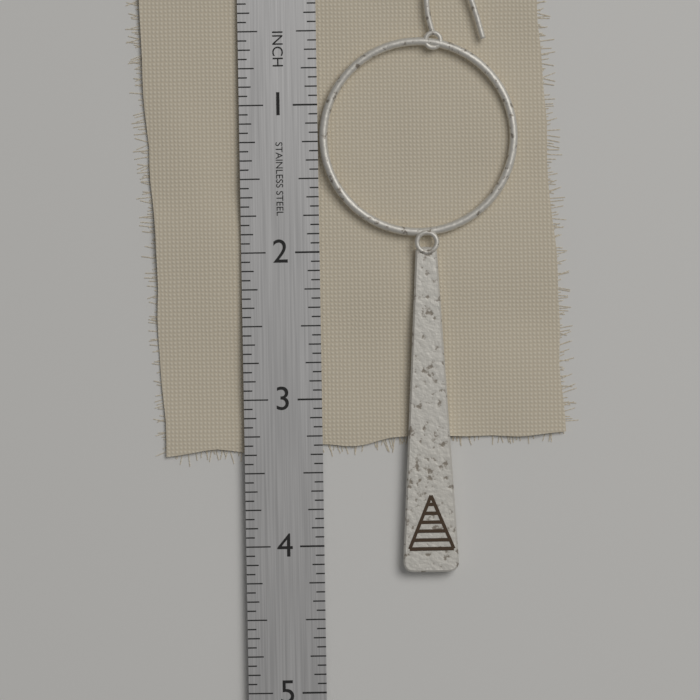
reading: 4.1875 in
